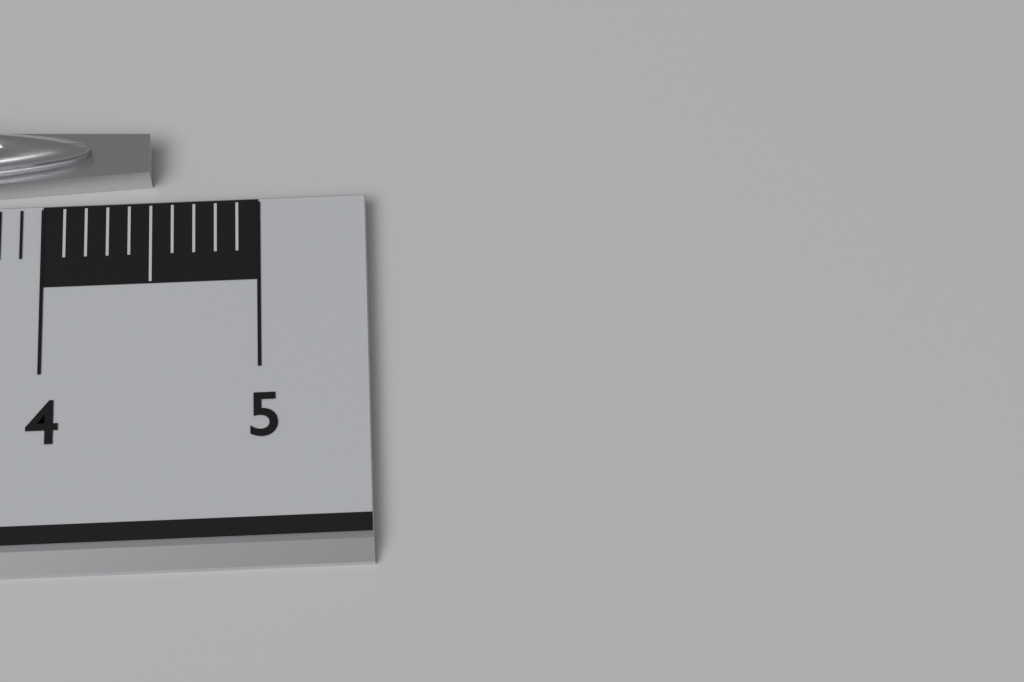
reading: 4.5 cm
